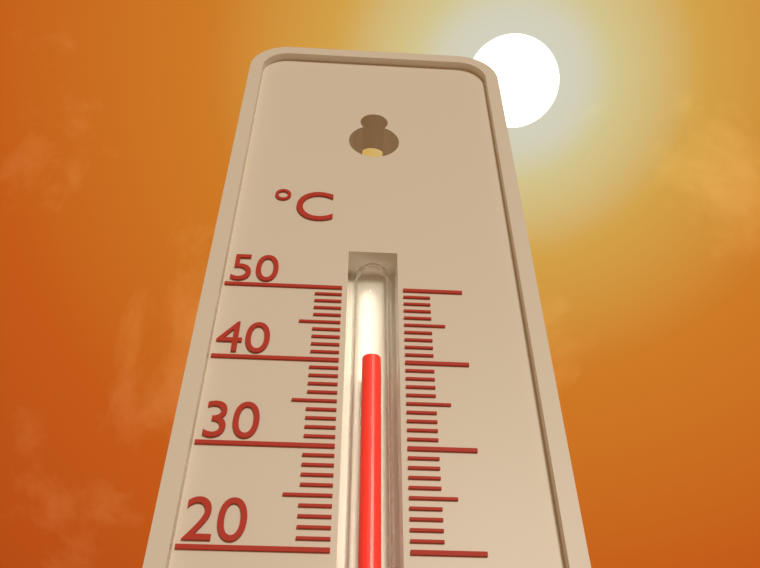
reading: 41 °C
